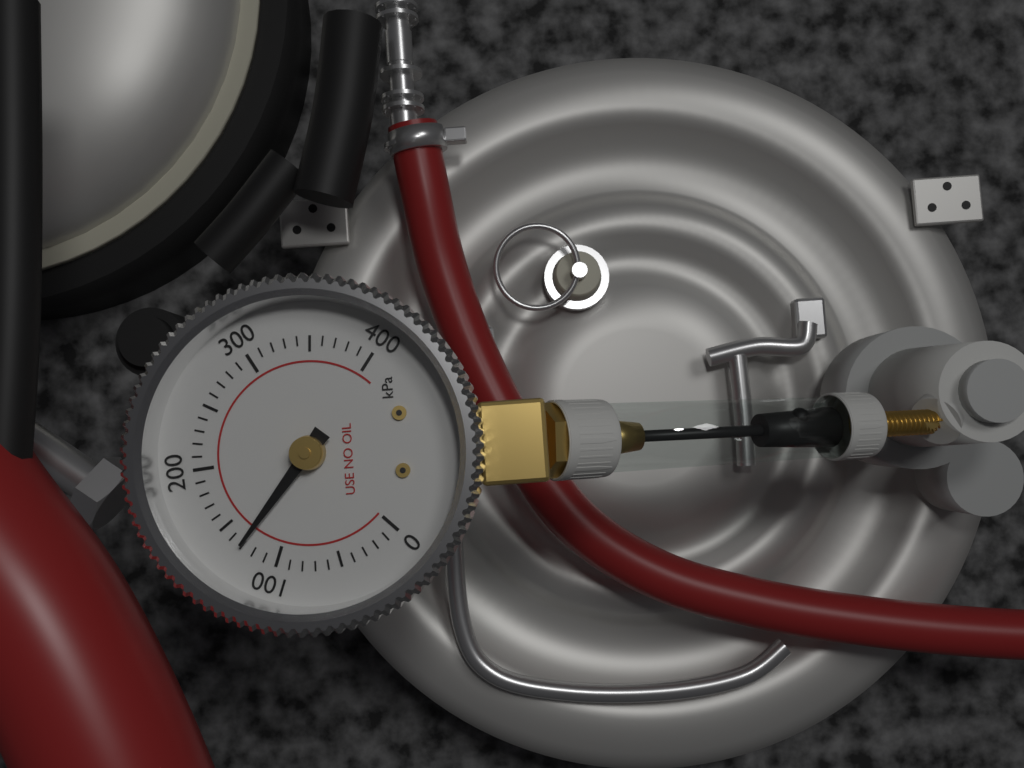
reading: 130 kPa
